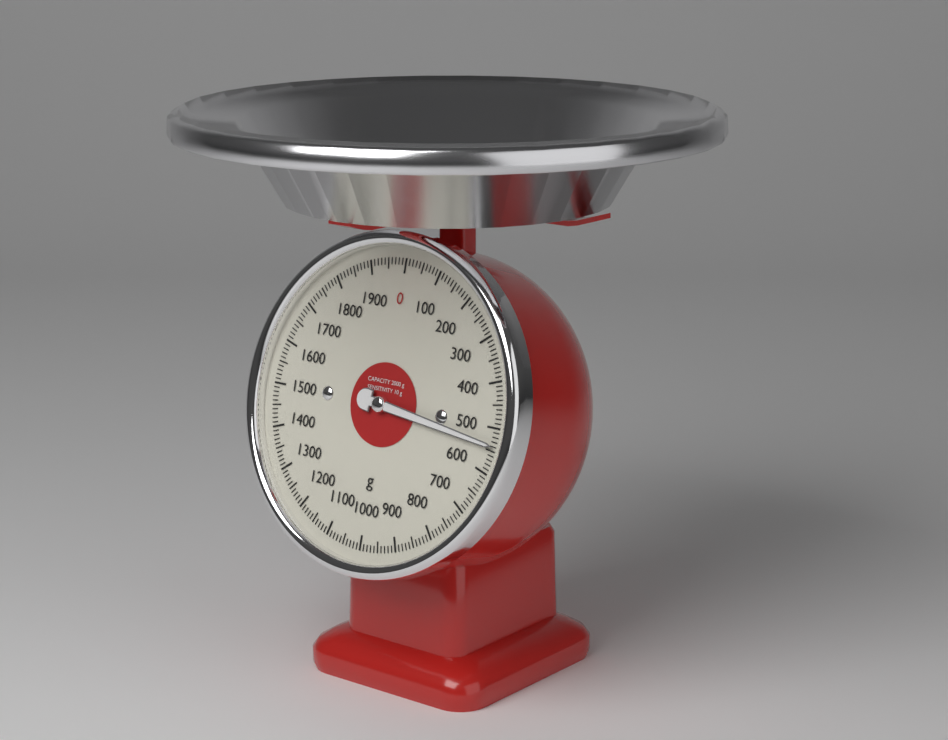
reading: 540 g
